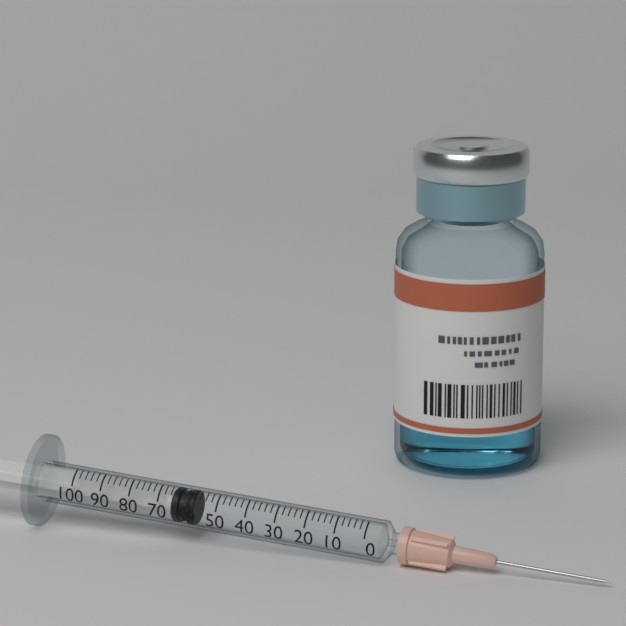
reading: 58 (no unit)
